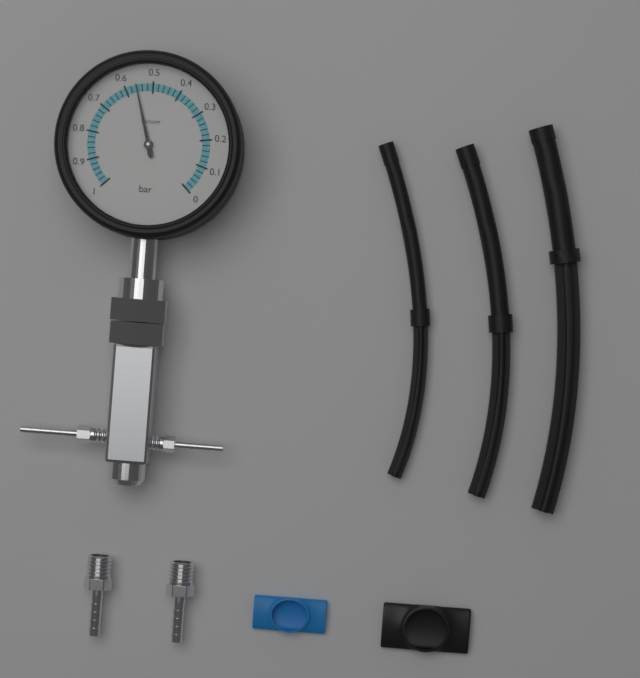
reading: 0.56 bar
